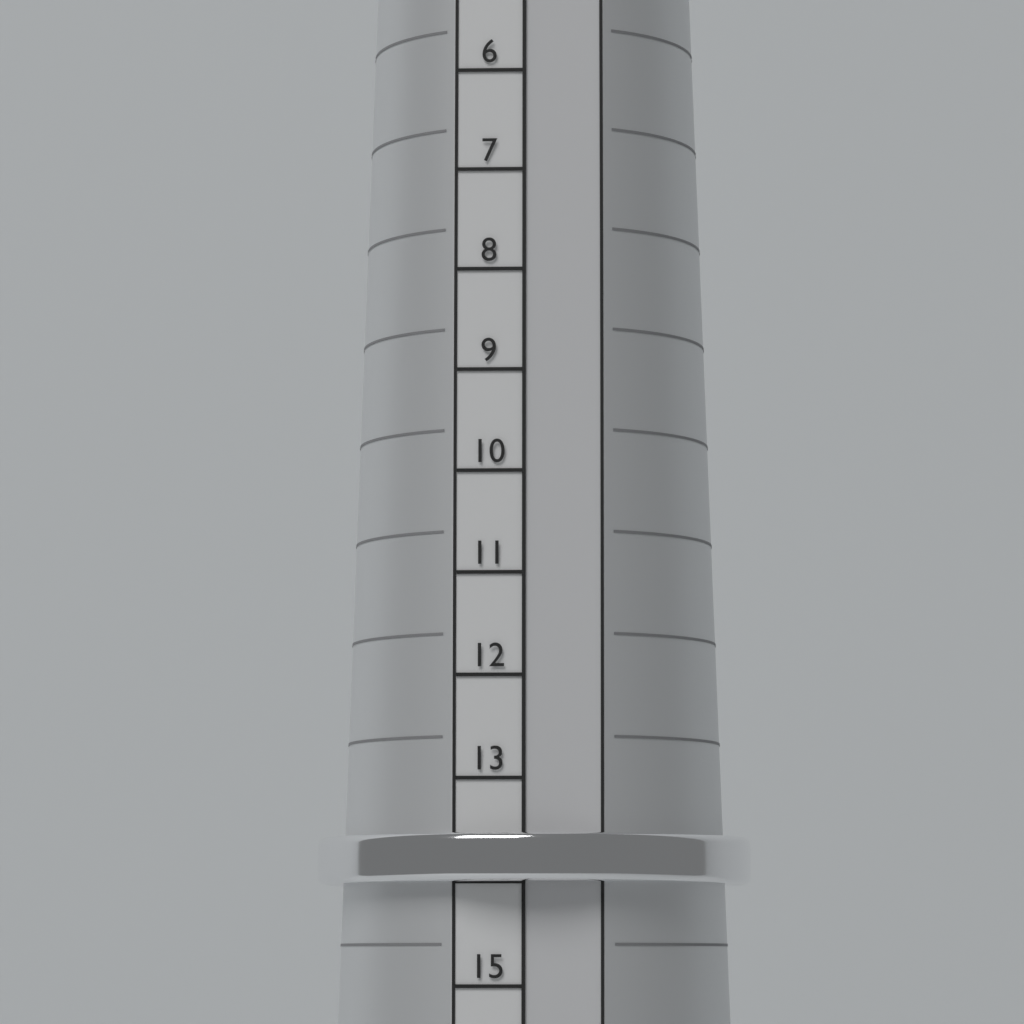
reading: 14 (no unit)
